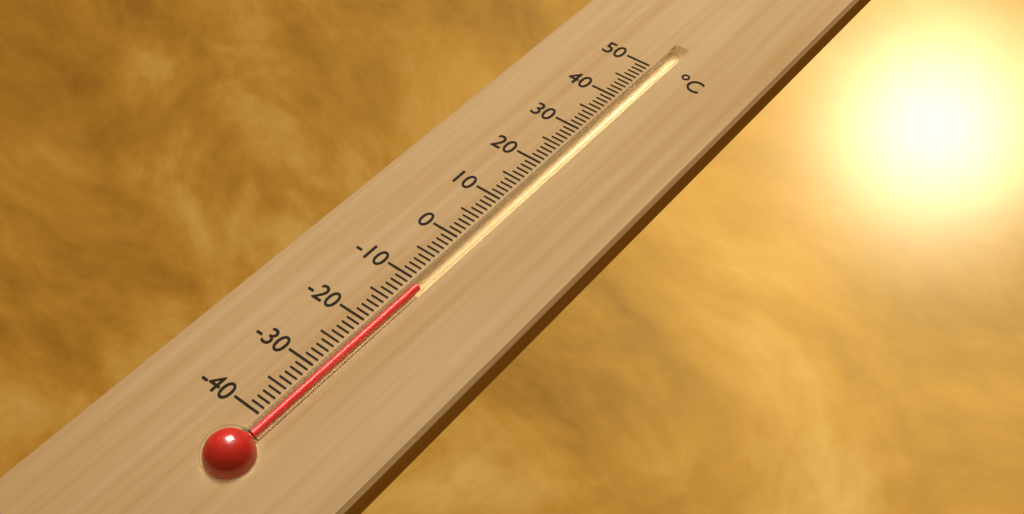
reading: -11 °C
